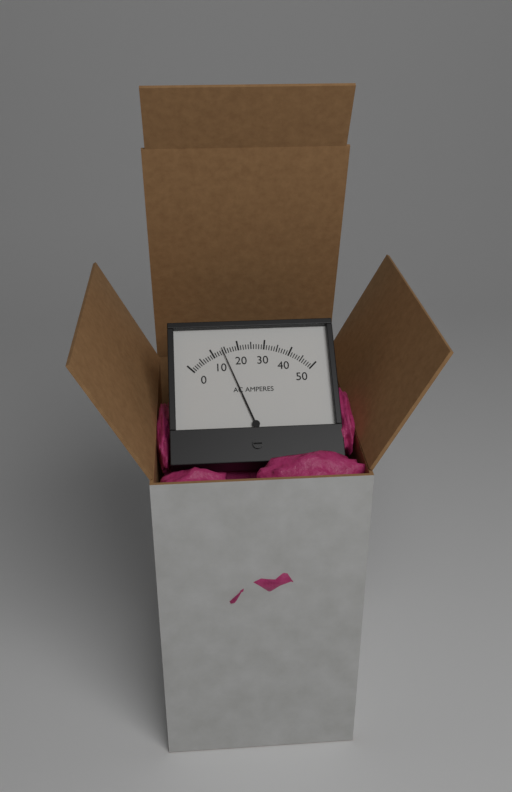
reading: 14 A
